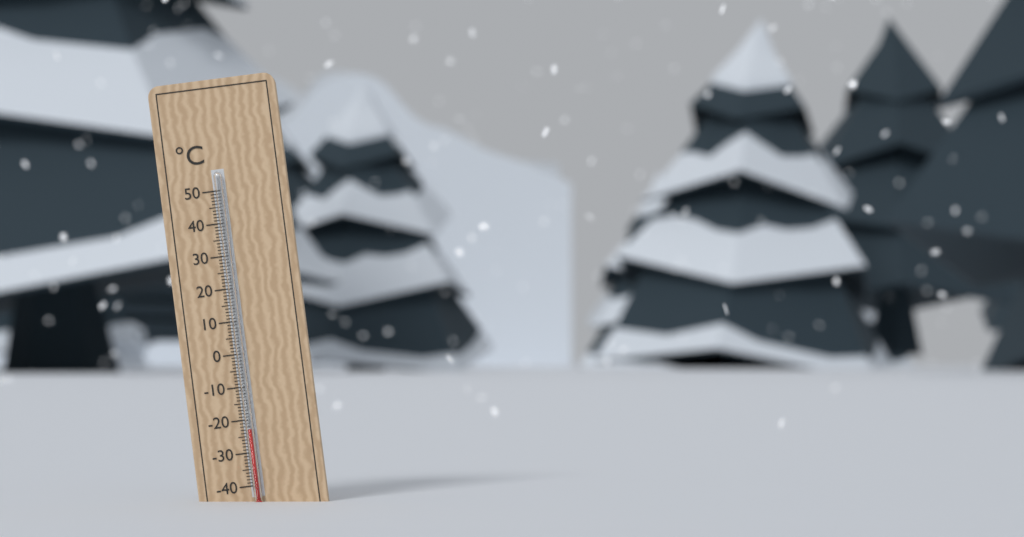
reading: -23 °C
